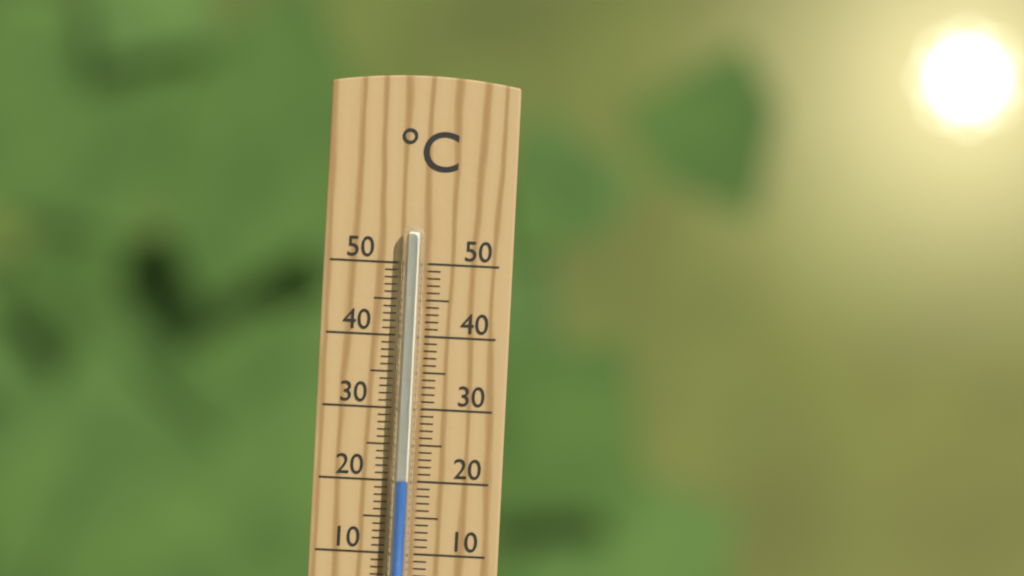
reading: 20 °C
